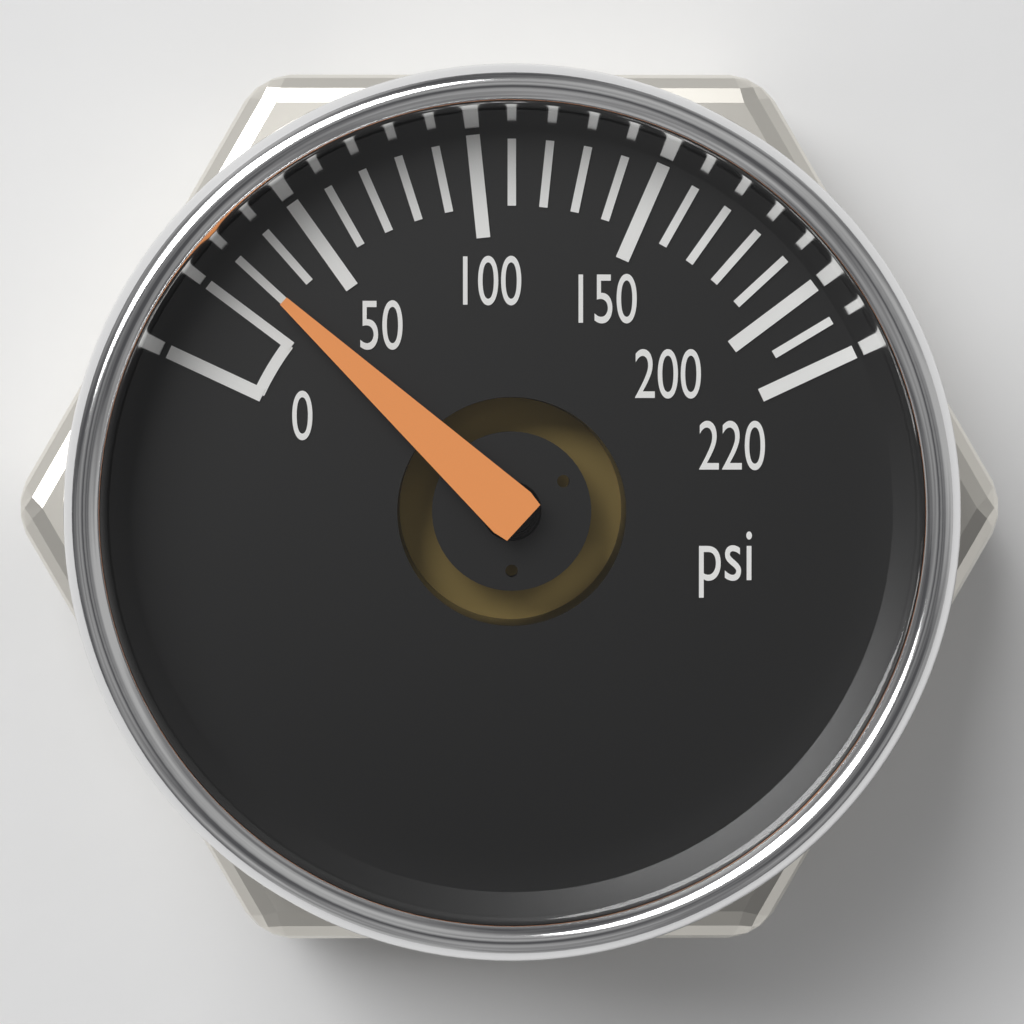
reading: 30 psi
